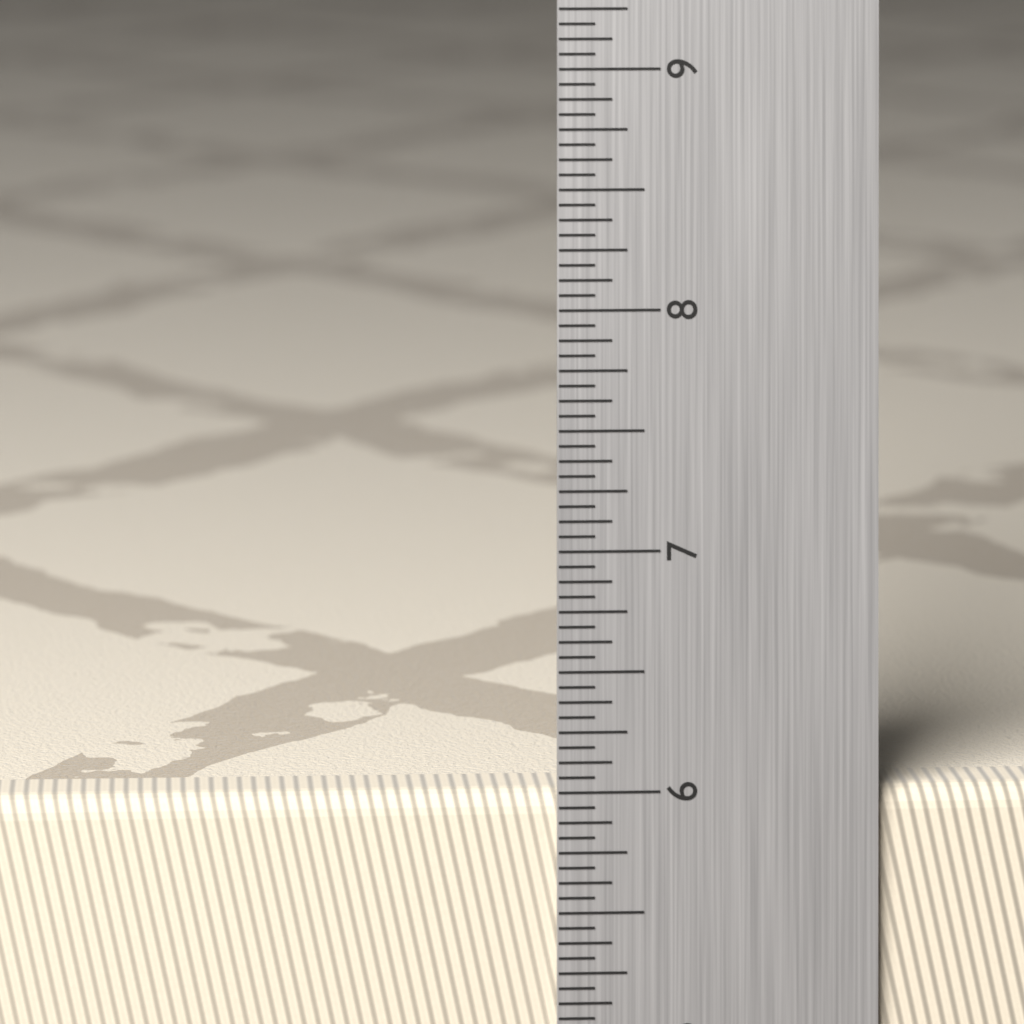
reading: 6.0000 in
